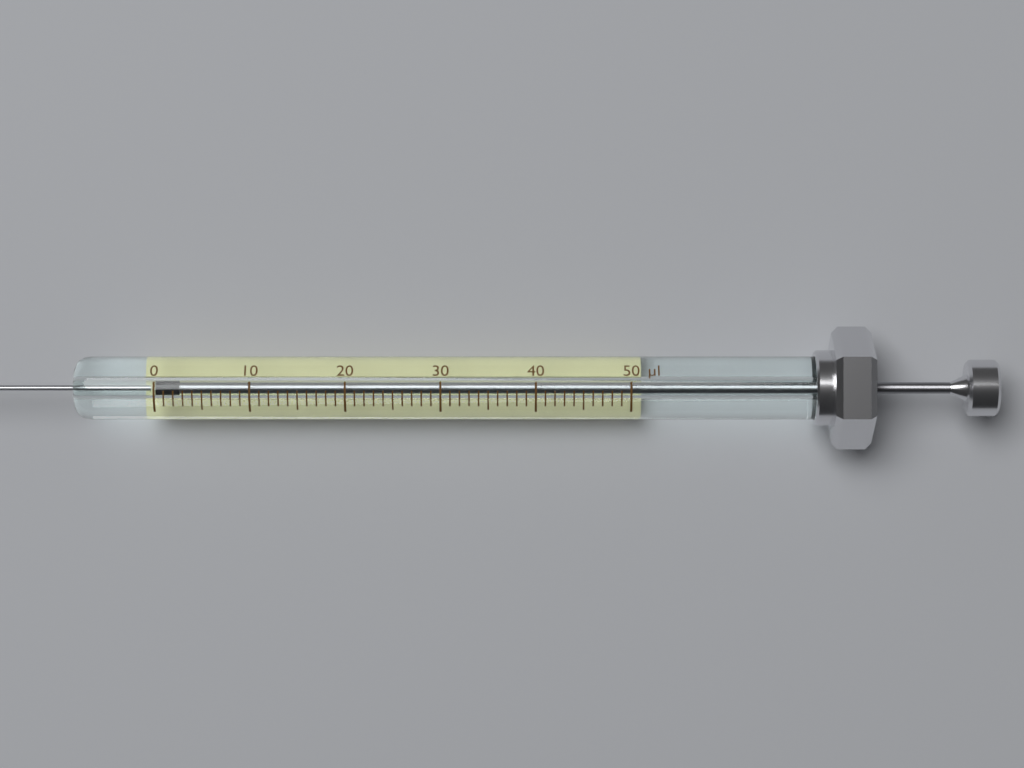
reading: 0 µl
